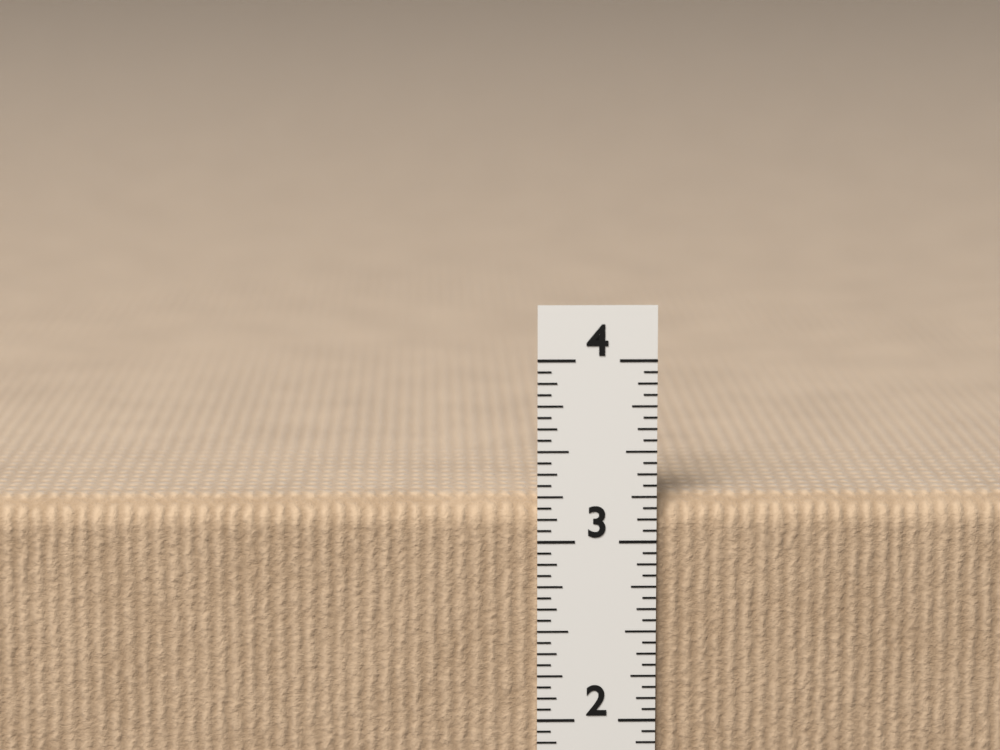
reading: 3.2500 in
